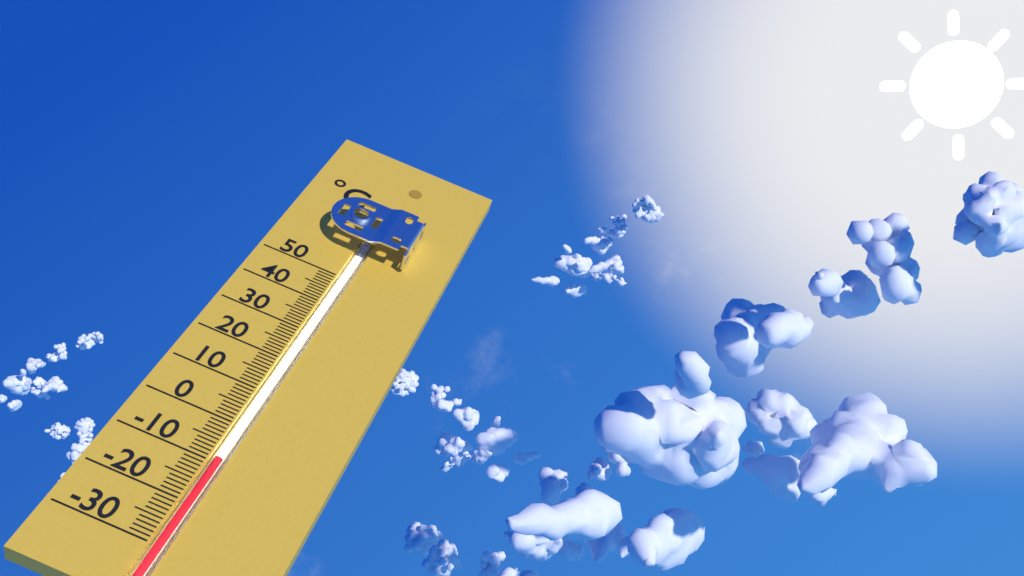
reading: -9 °C
